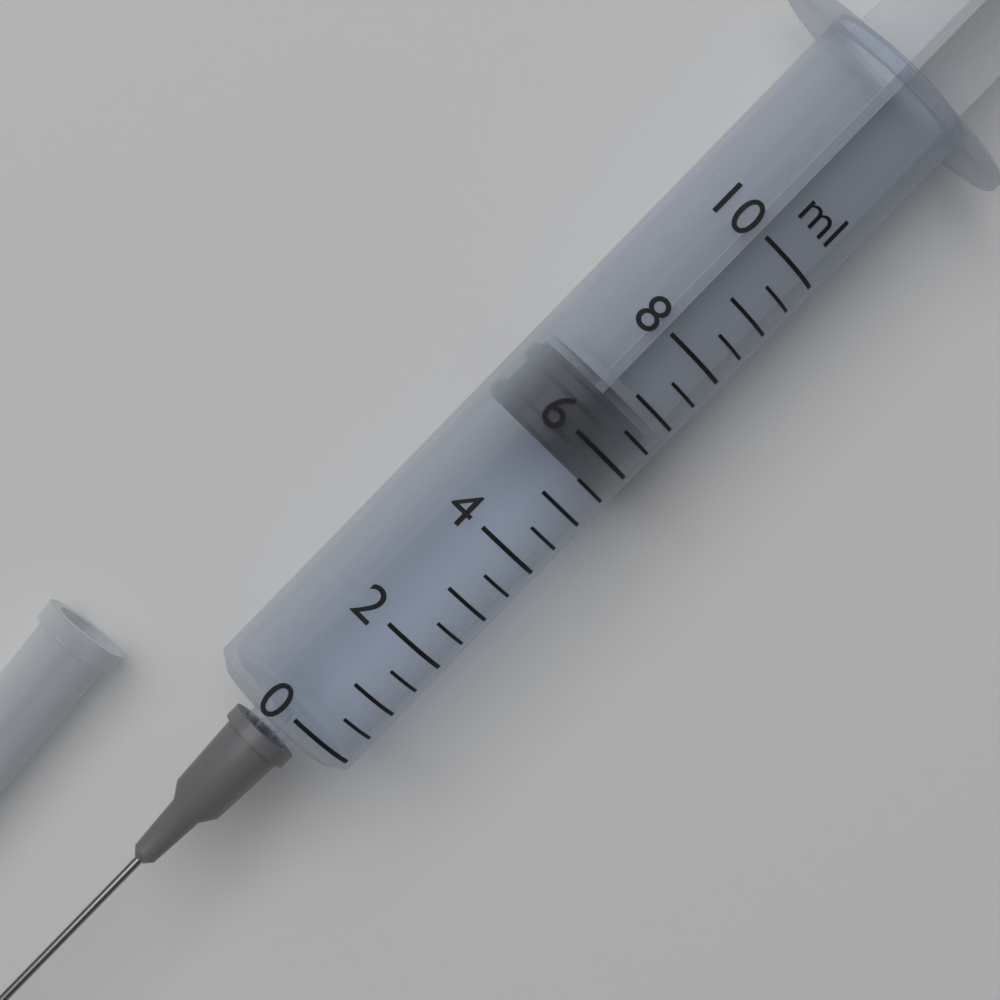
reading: 5.5 ml
